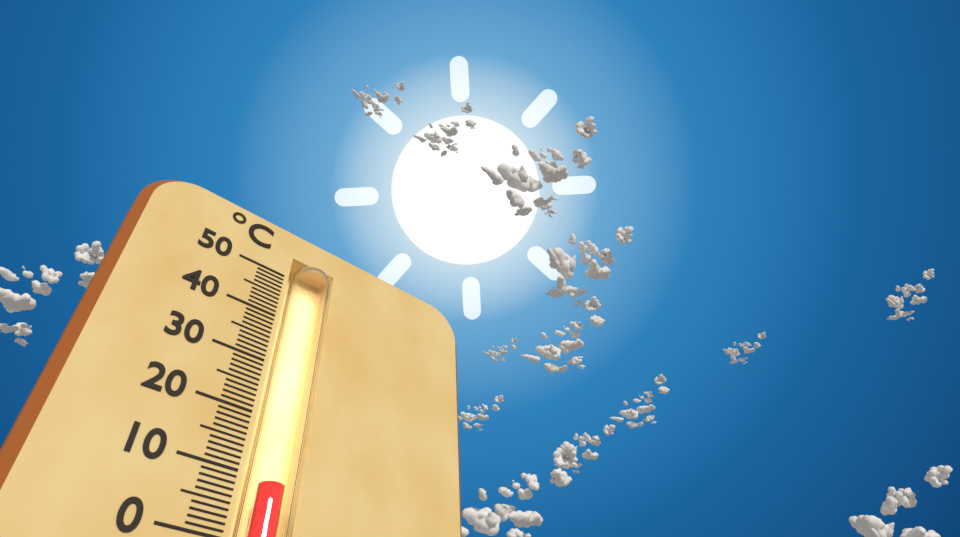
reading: 9 °C
